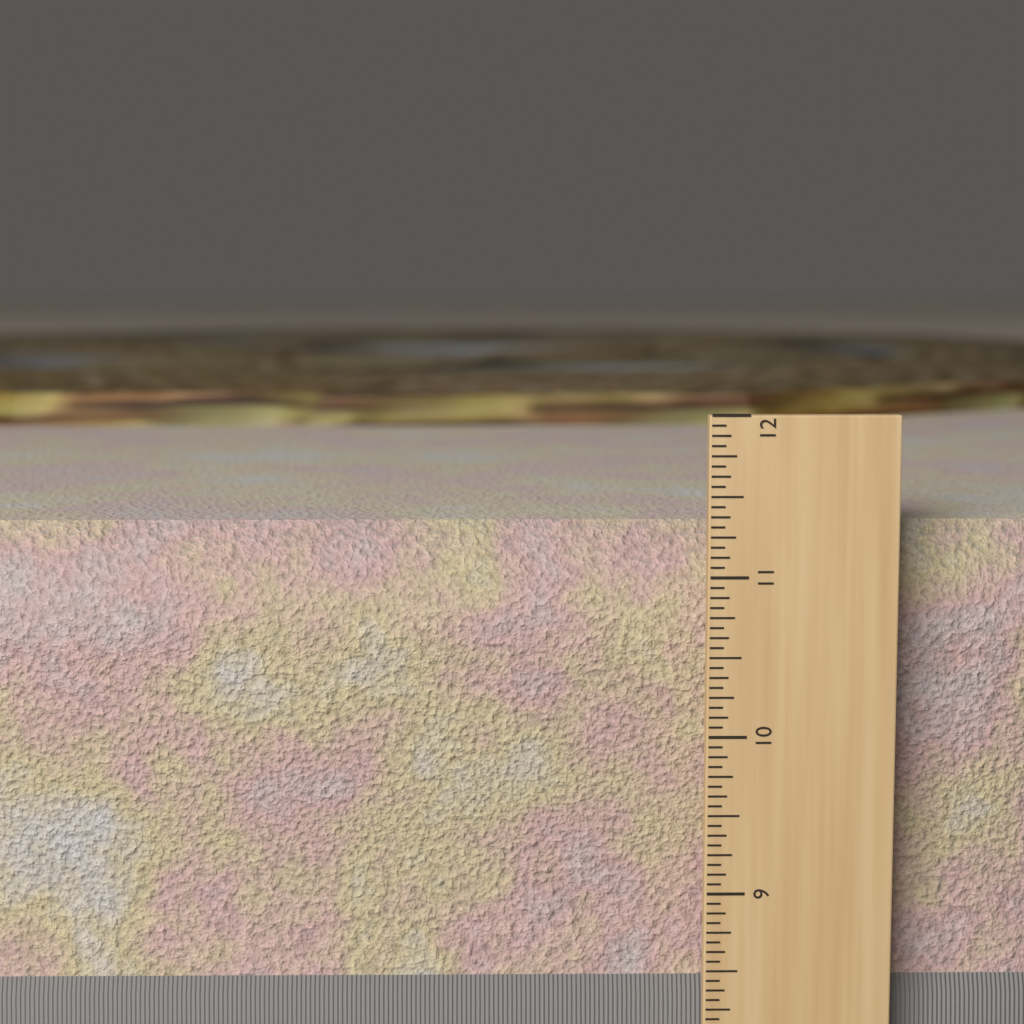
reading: 11.3125 in
